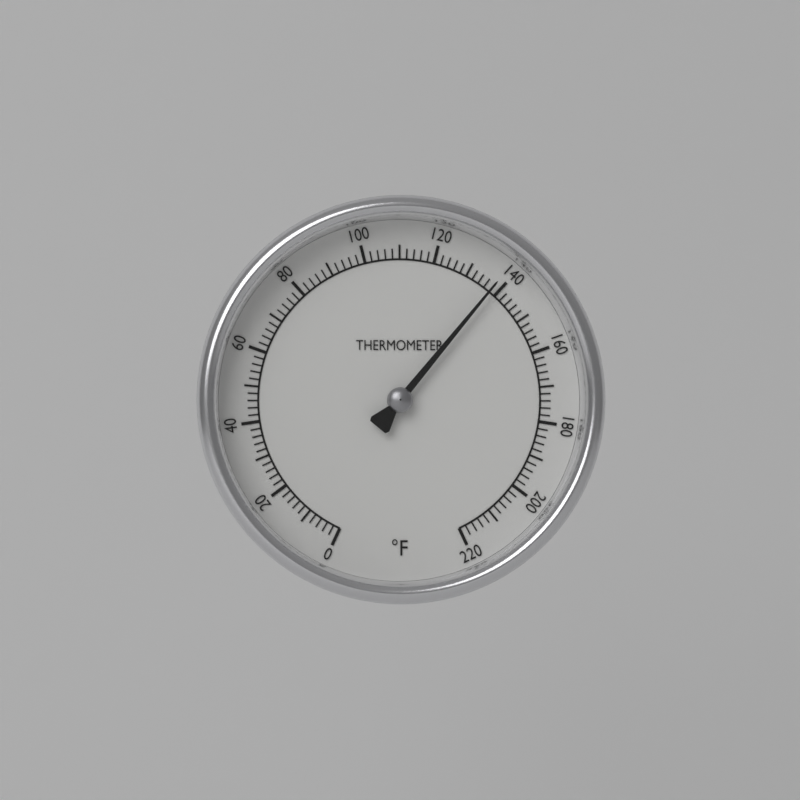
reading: 138 °F
